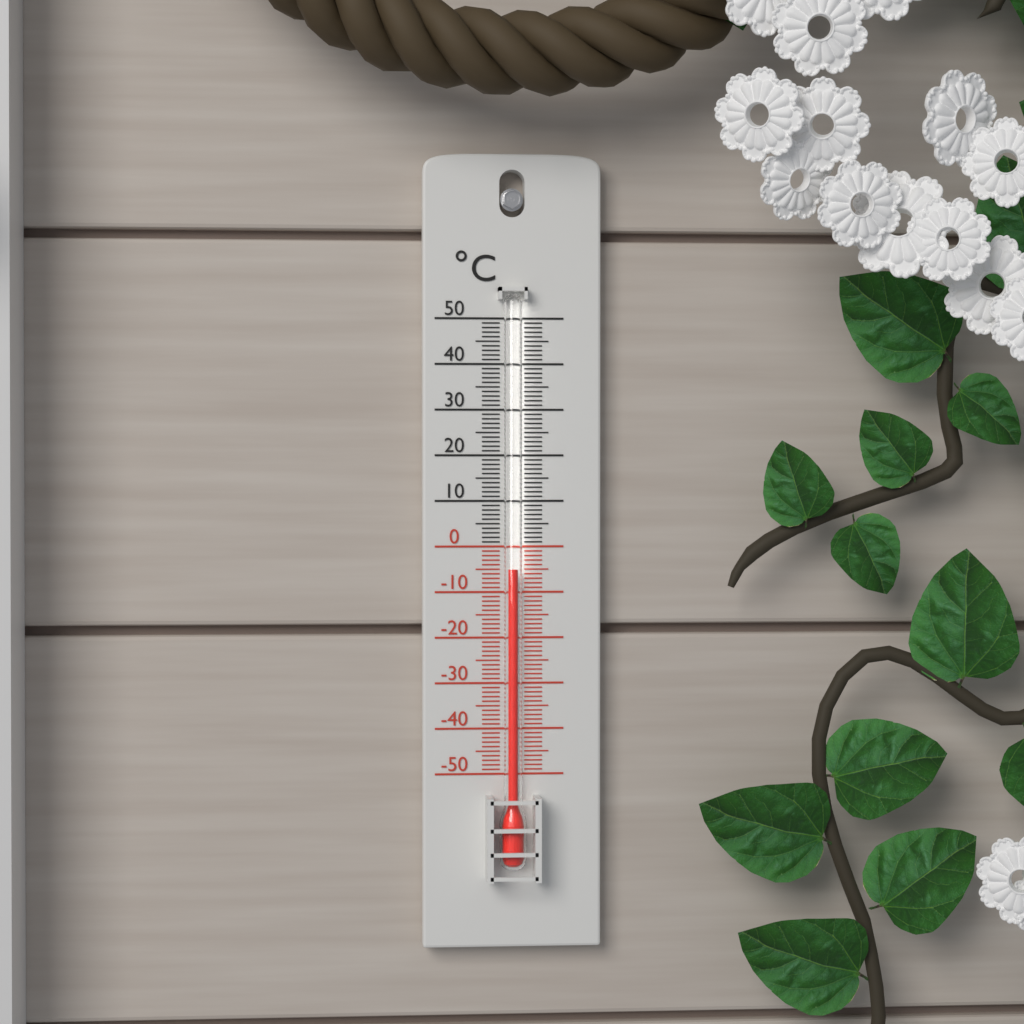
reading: -5 °C
